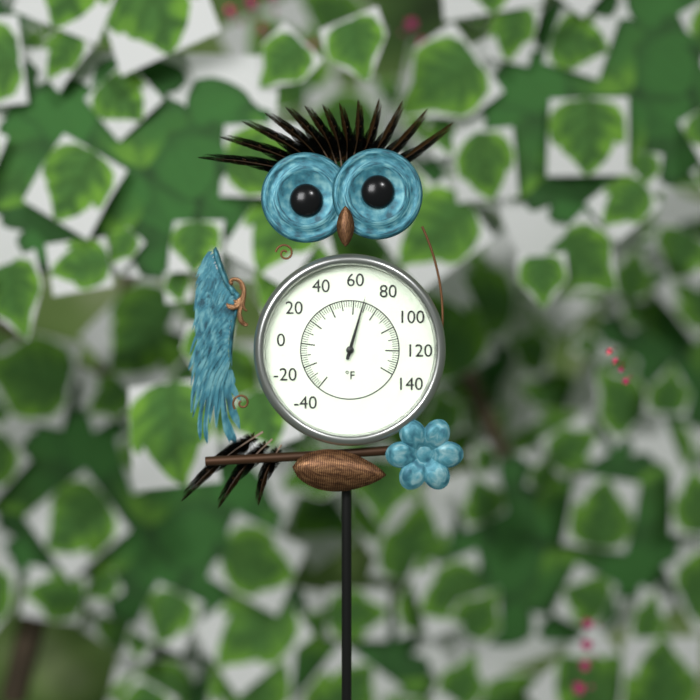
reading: 68 °F
